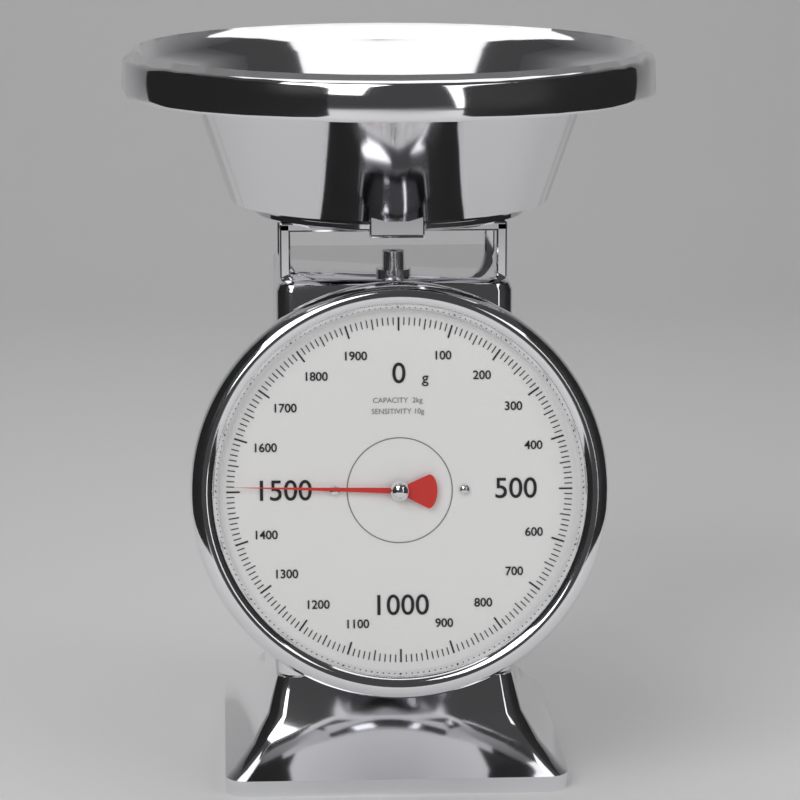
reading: 1510 g
